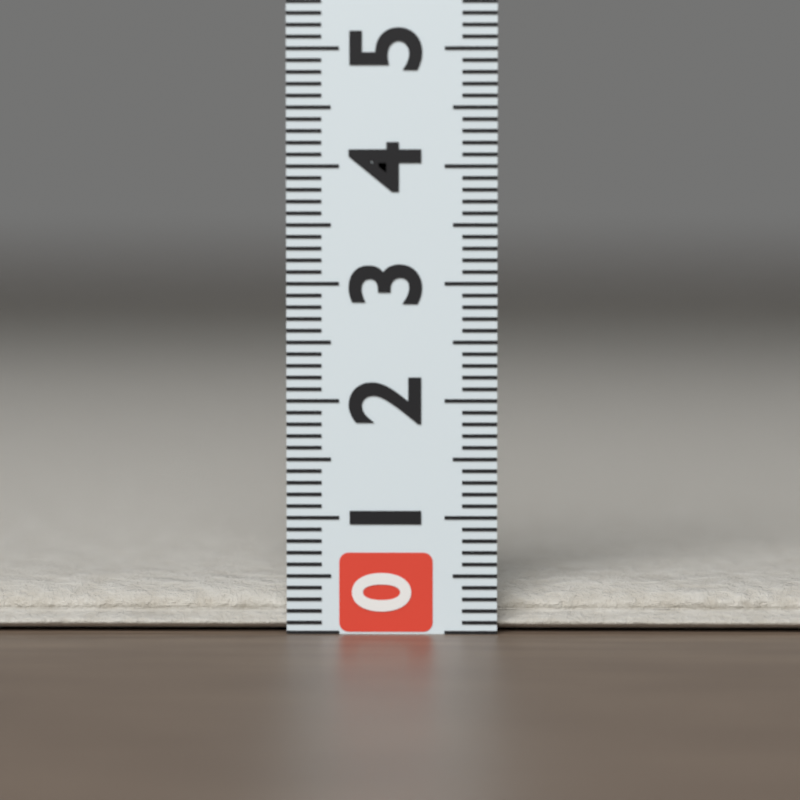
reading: 0.4 (no unit)
